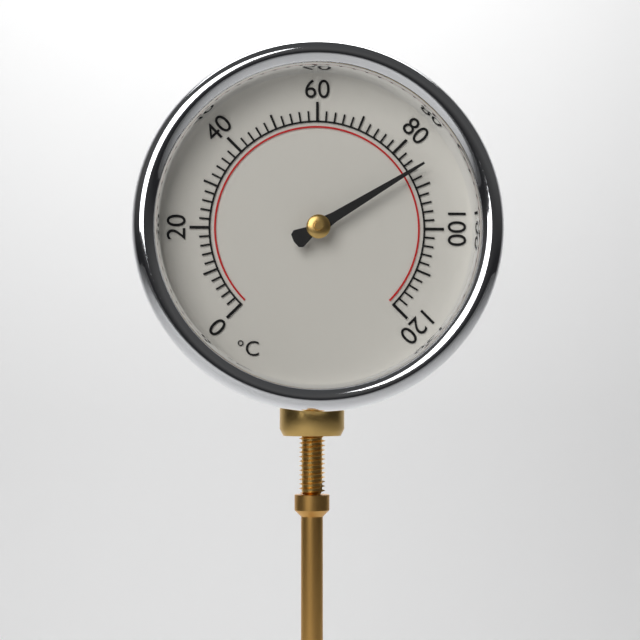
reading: 86 °C
